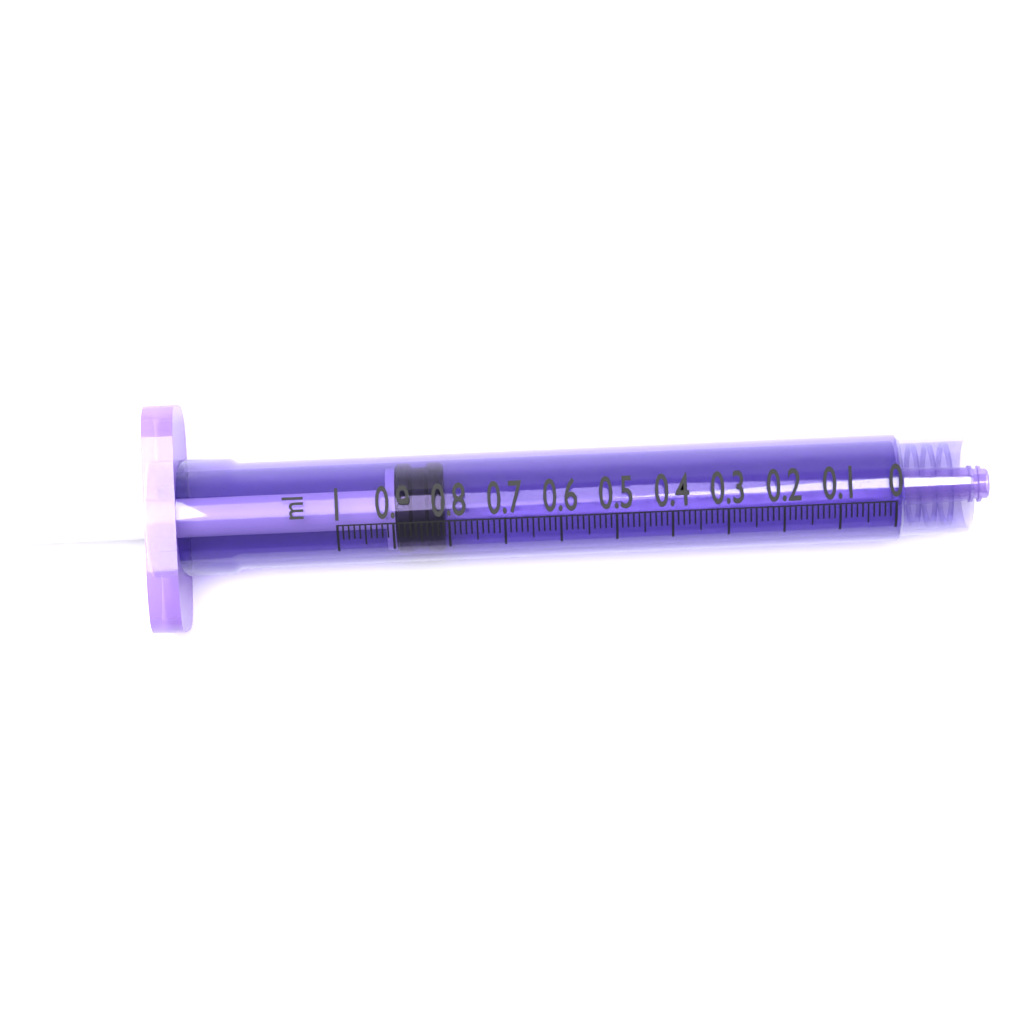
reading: 0.81 ml
